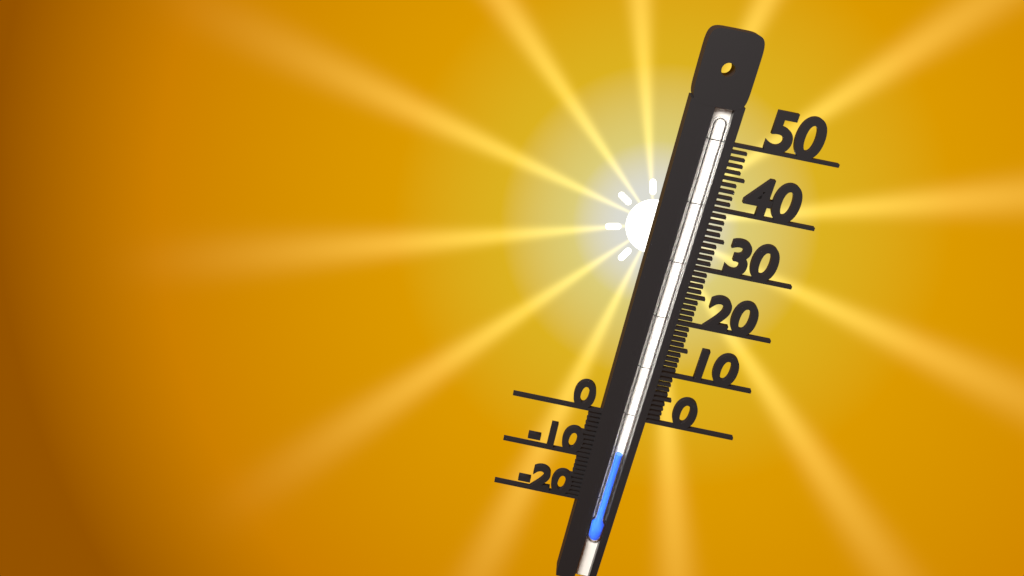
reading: -8 (no unit)
